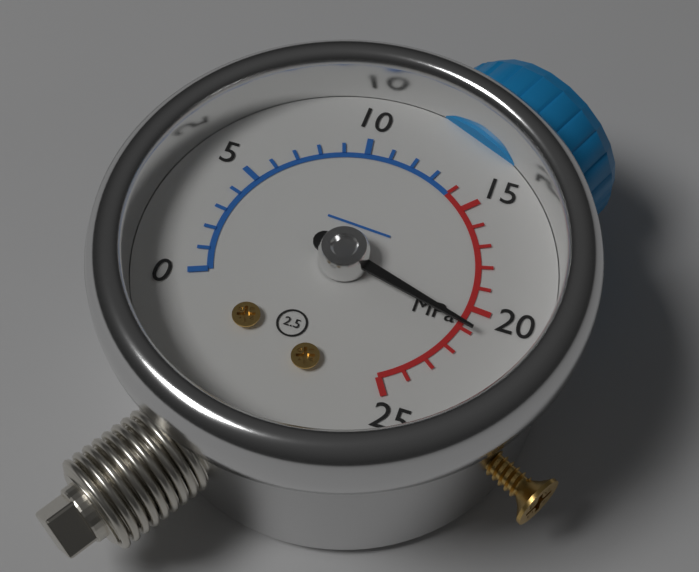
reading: 21 MPa
